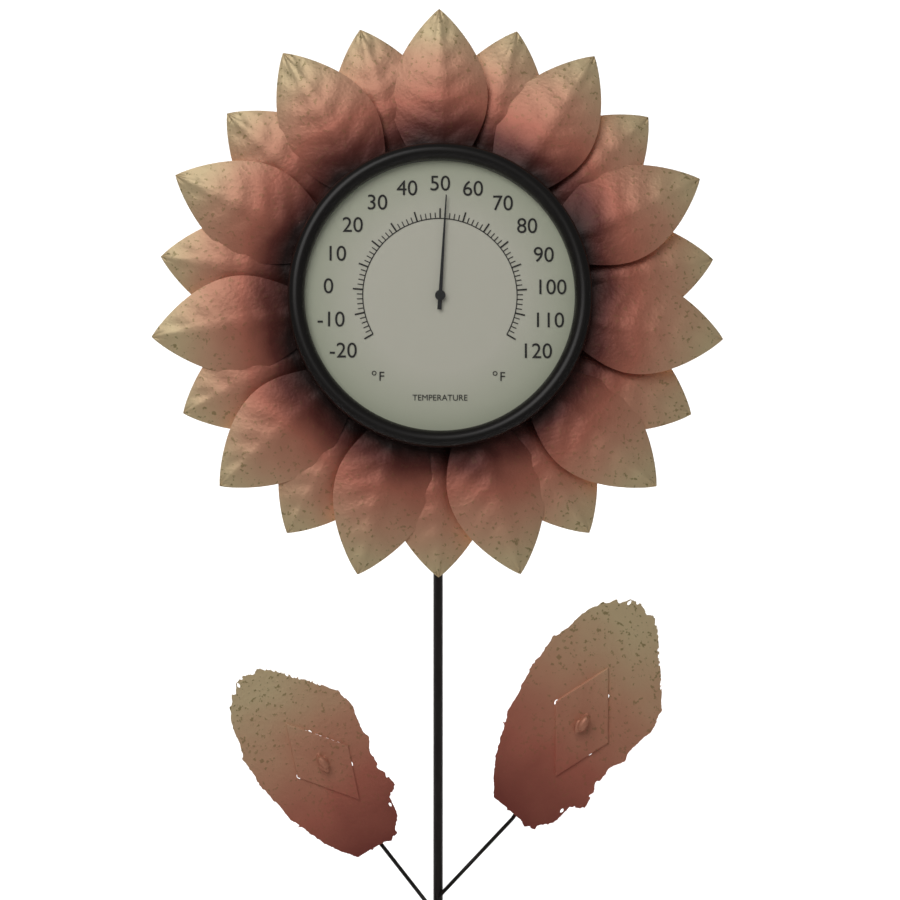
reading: 52 °F
